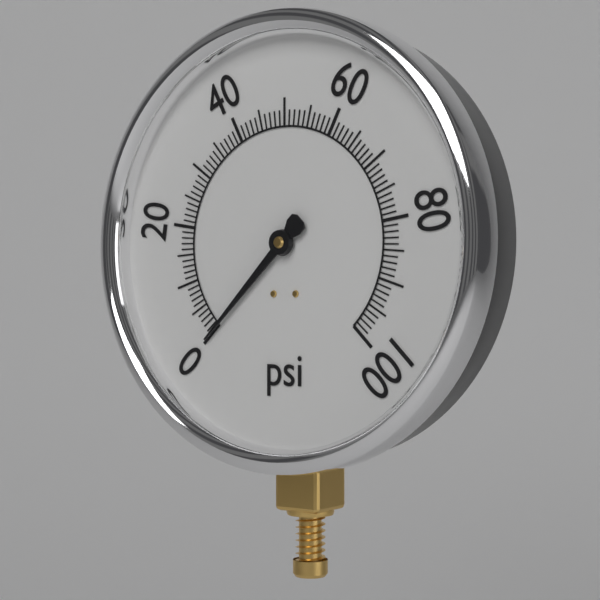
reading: 0 psi
